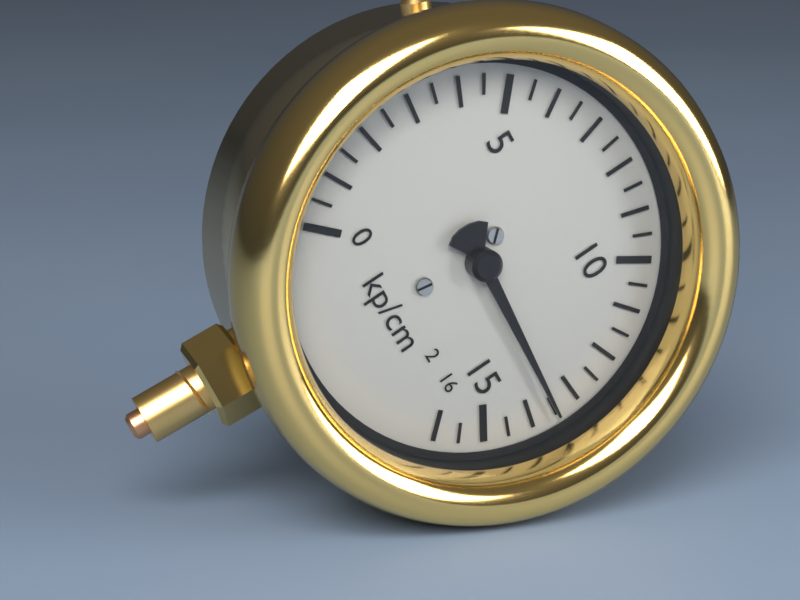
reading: 13.5 kp/cm²
